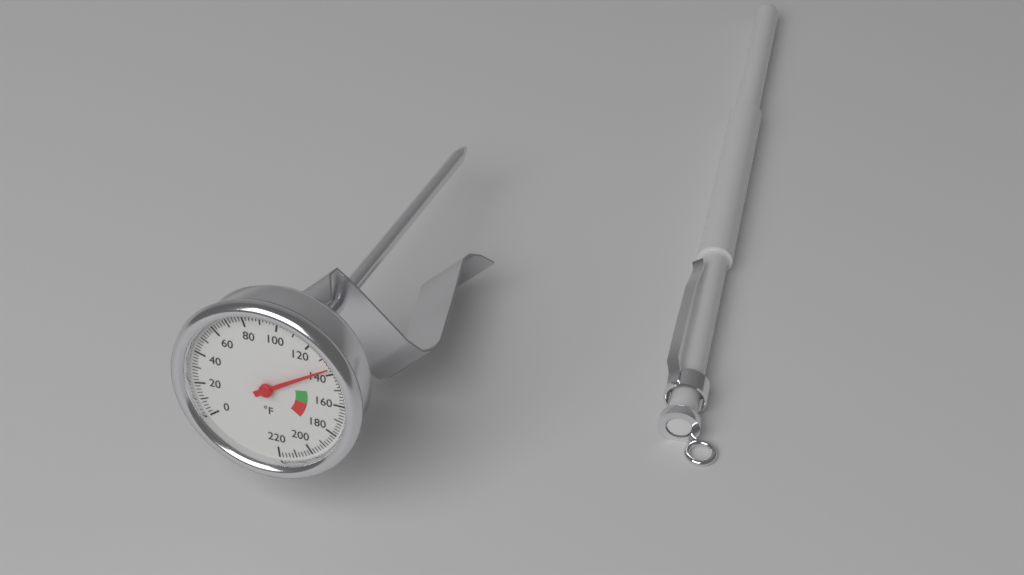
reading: 136 °F
